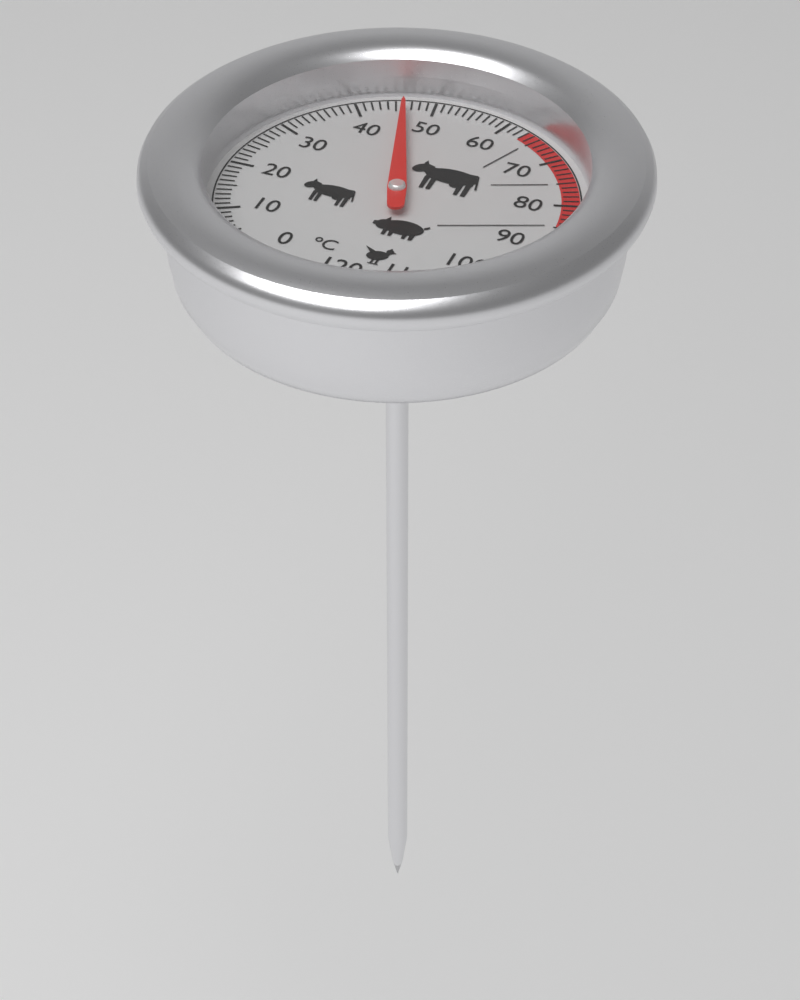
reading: 46 °C
